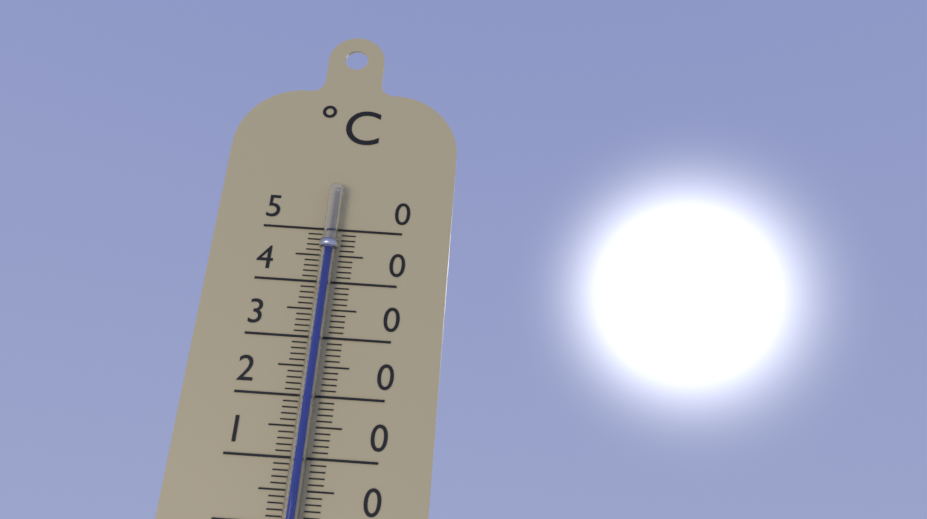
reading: 46 °C
